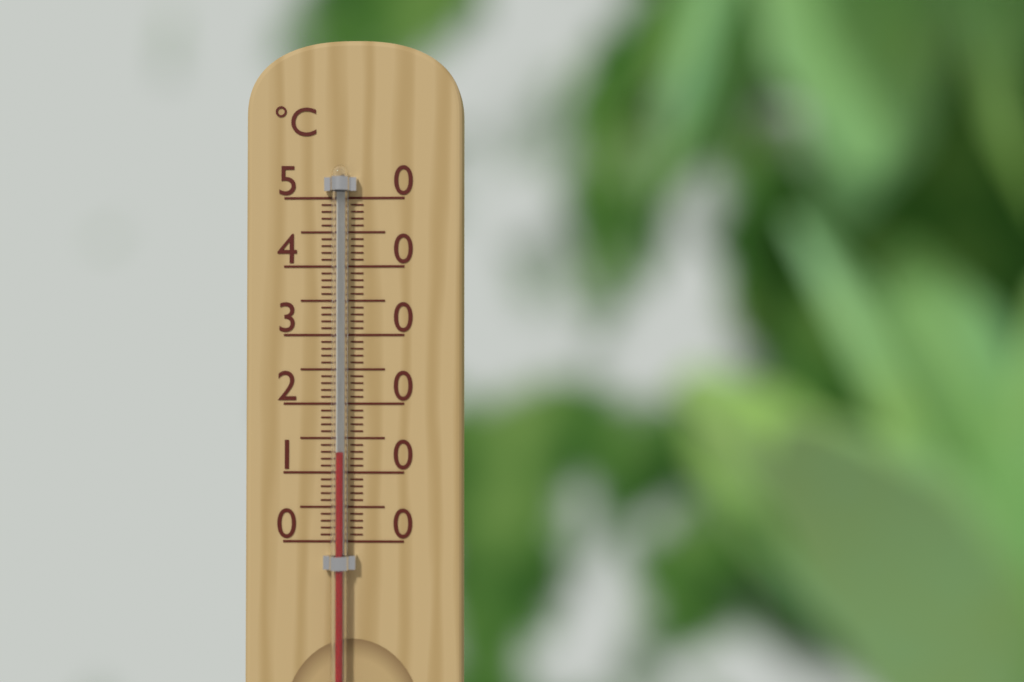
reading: 13 °C
